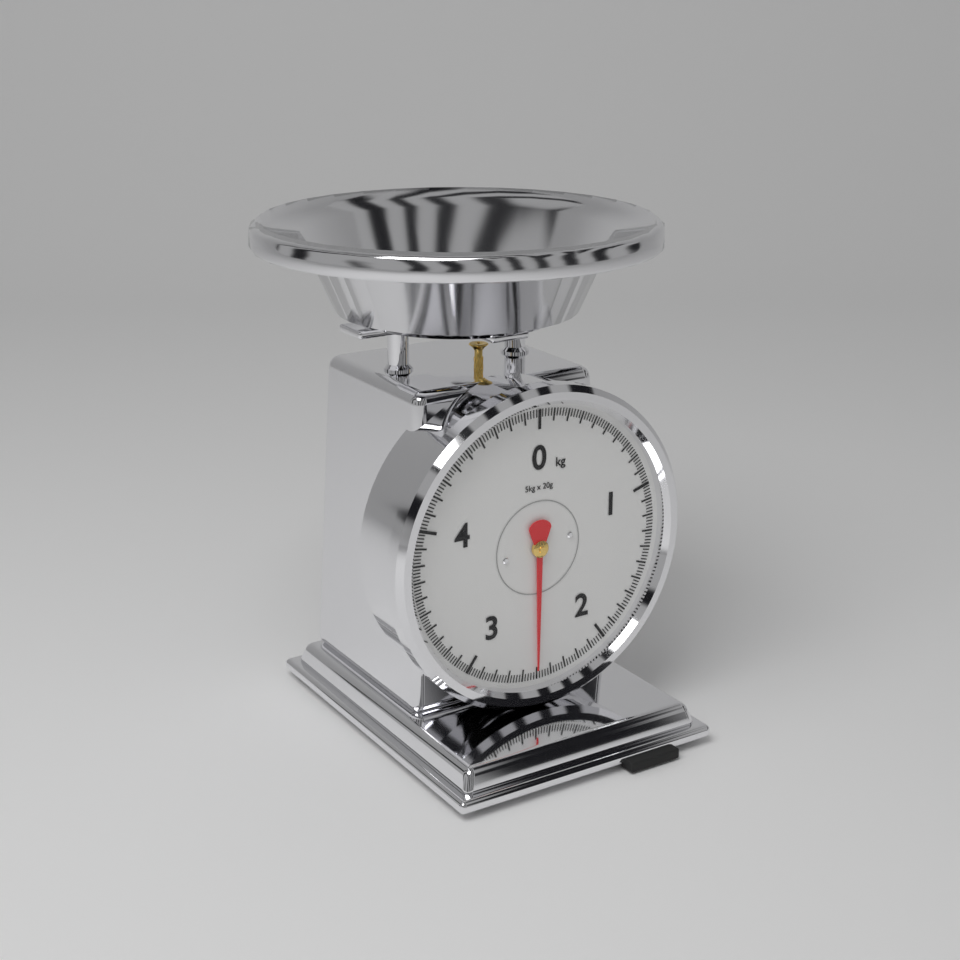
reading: 2.50 kg
